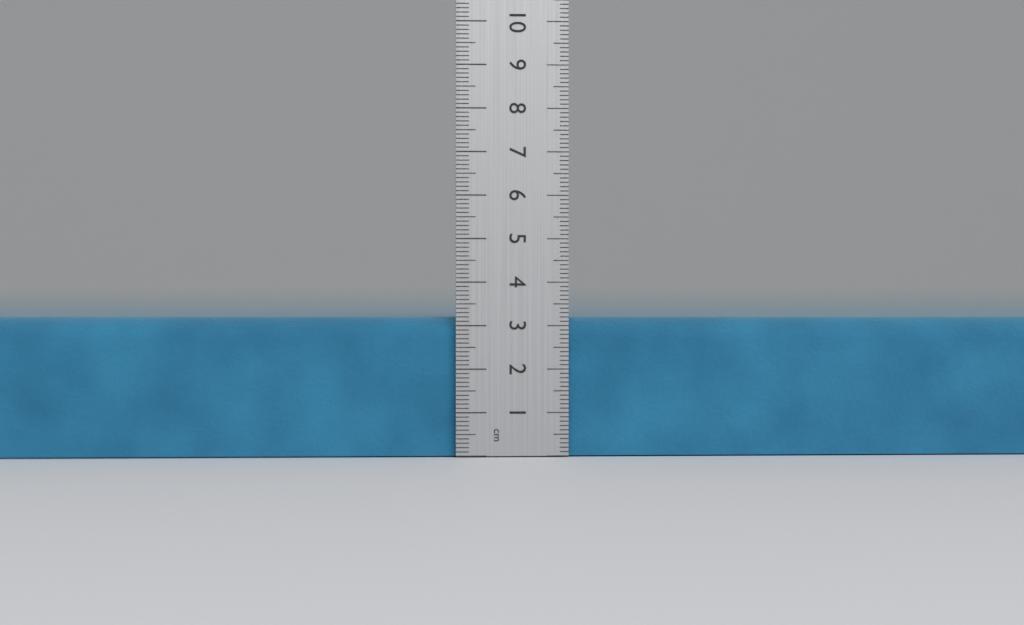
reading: 3.2 cm
